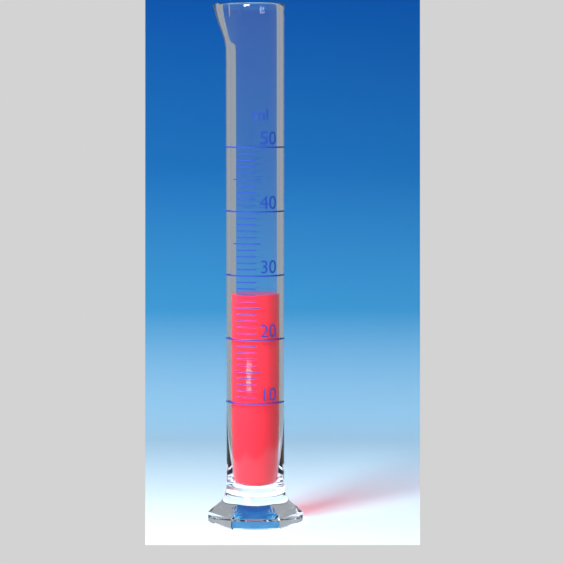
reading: 27 ml
